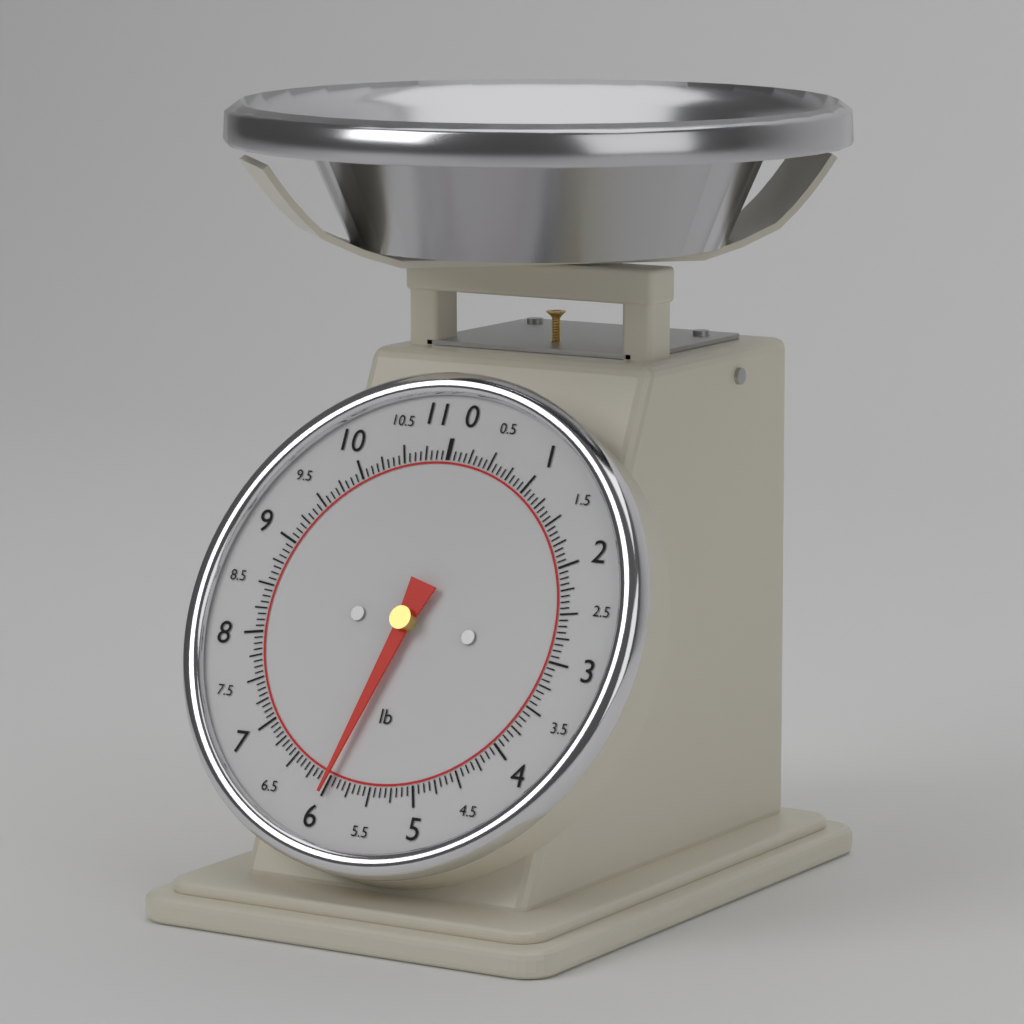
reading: 6.0000 lb
